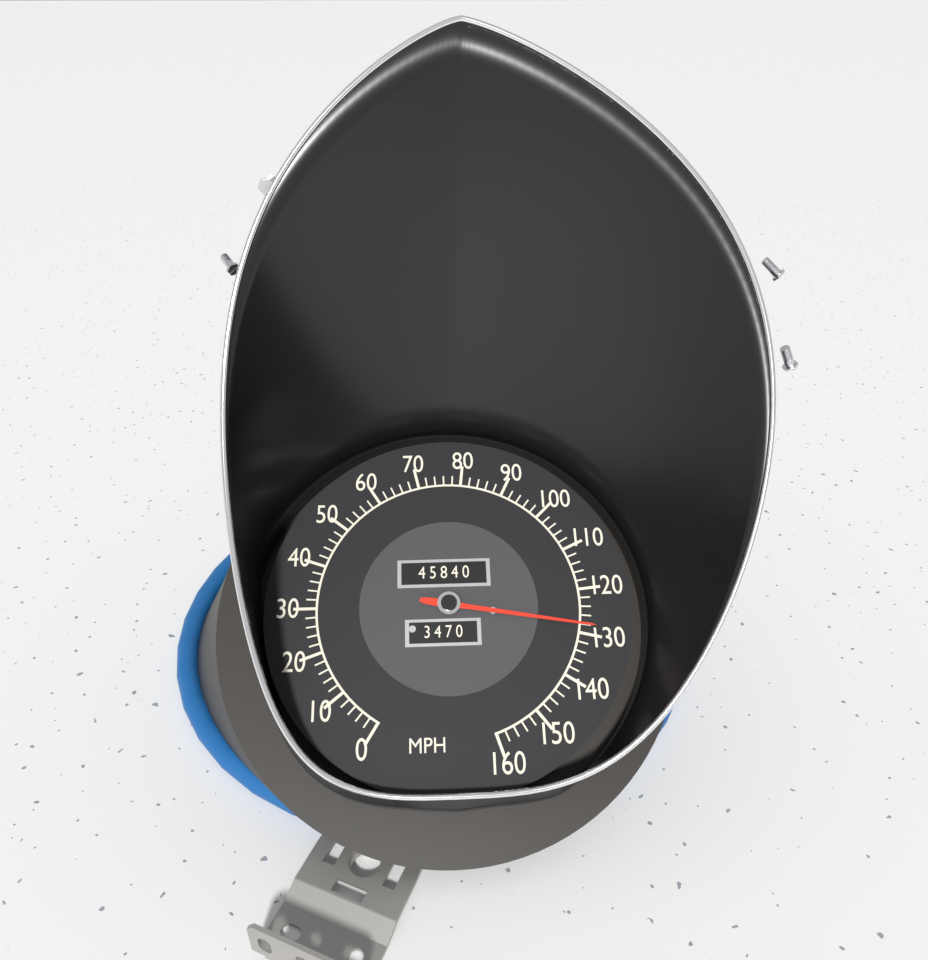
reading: 128 MPH
